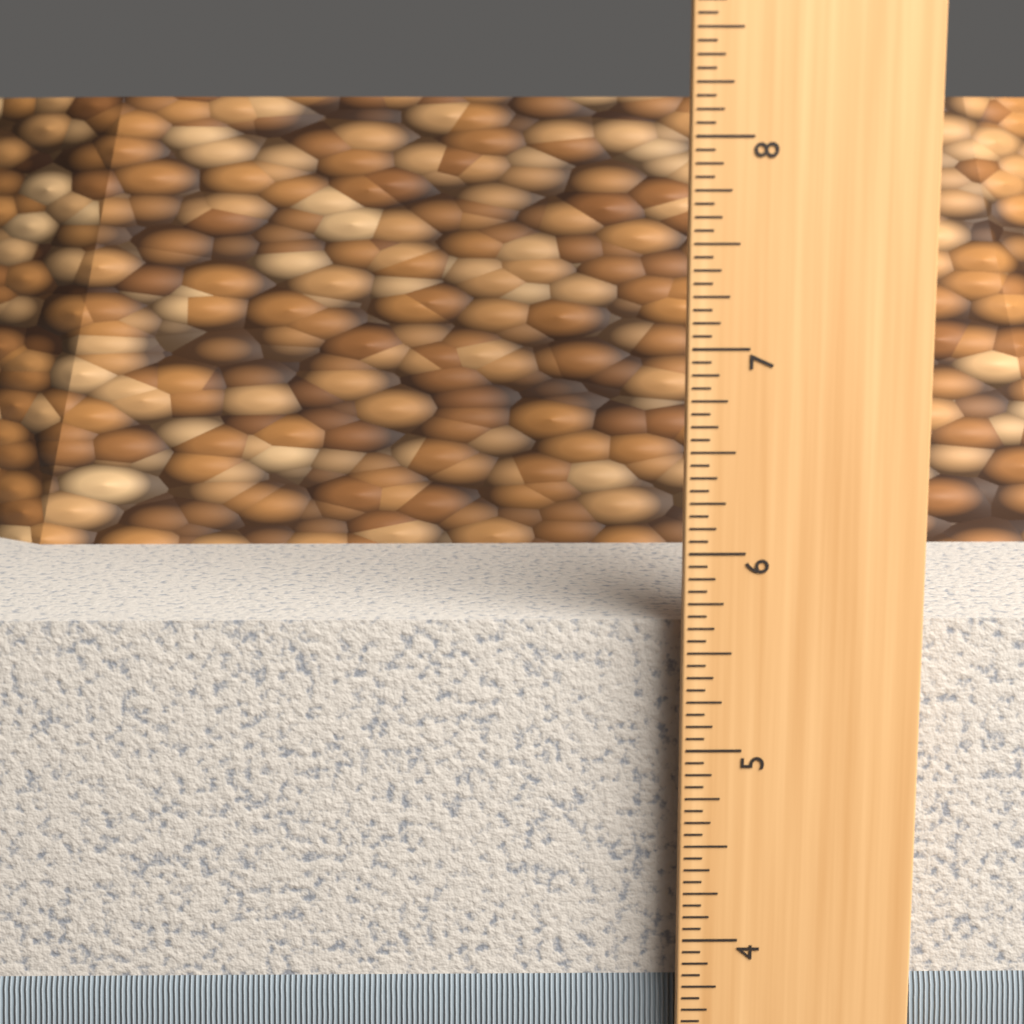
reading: 5.6250 in
